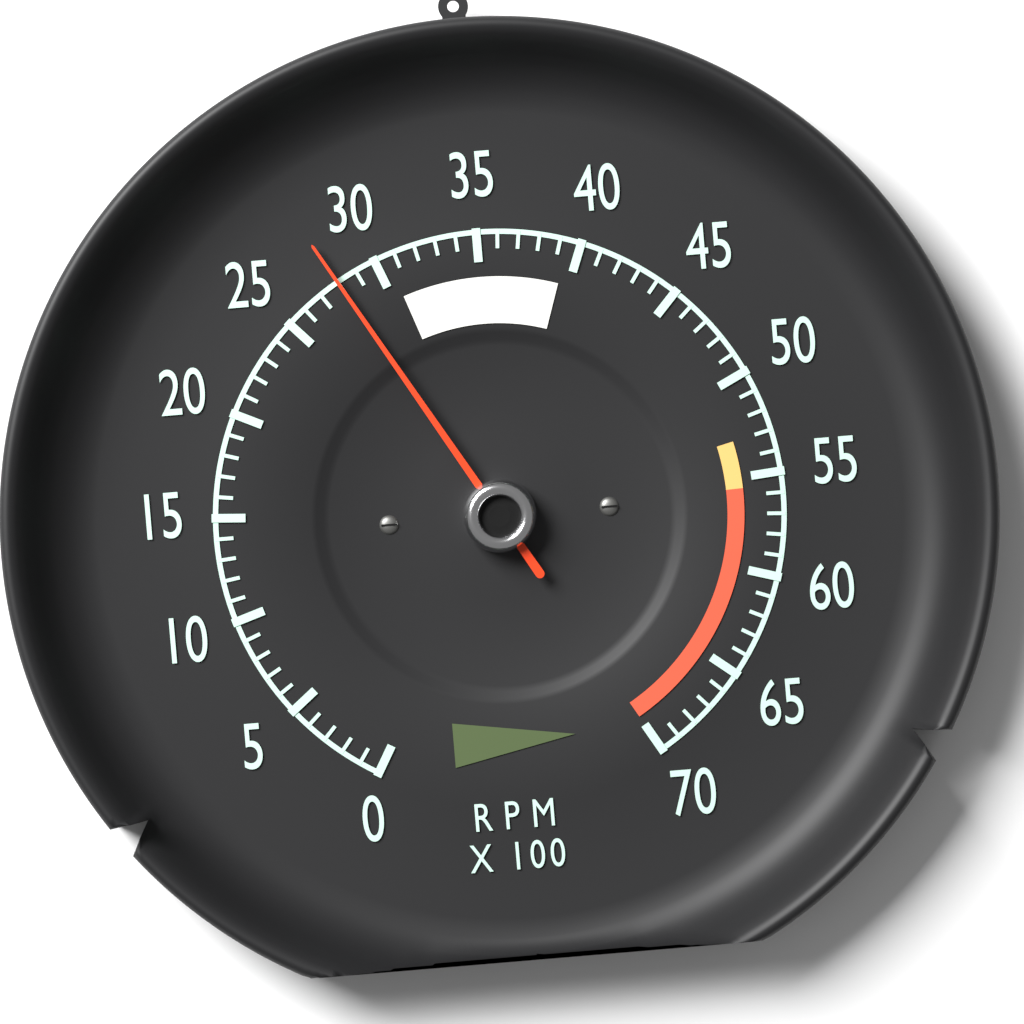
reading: 2800 RPM
